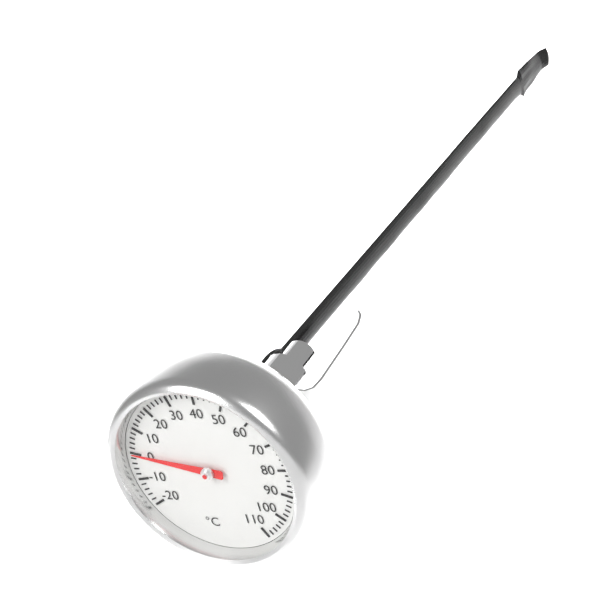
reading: 0 °C
